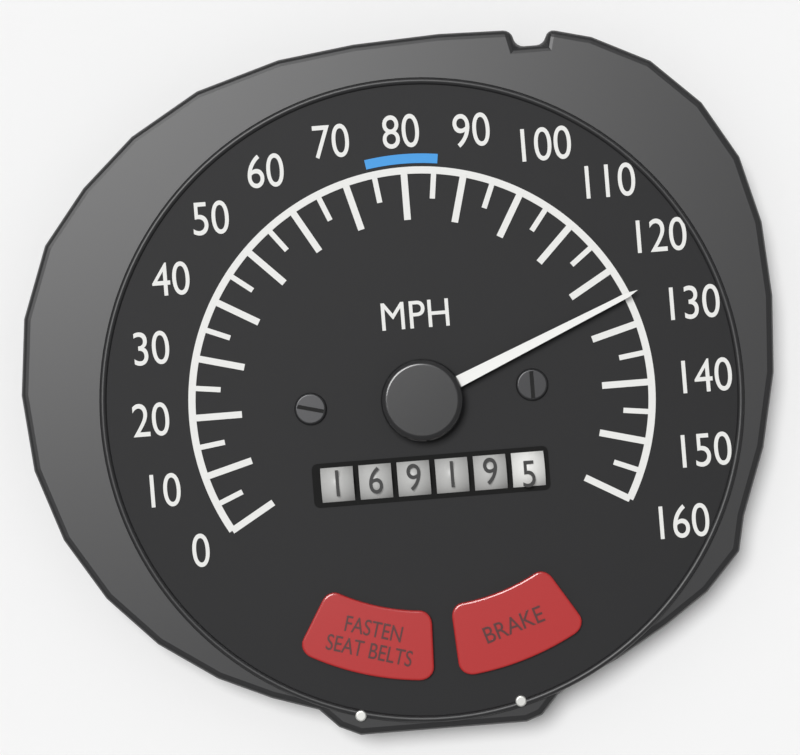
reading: 125 MPH
